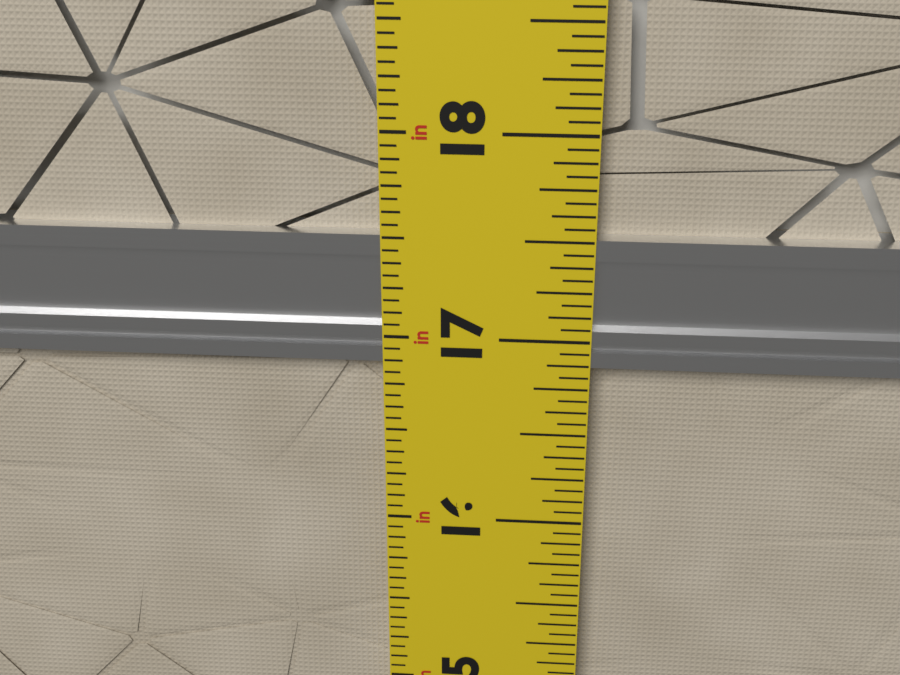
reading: 17.5000 in
